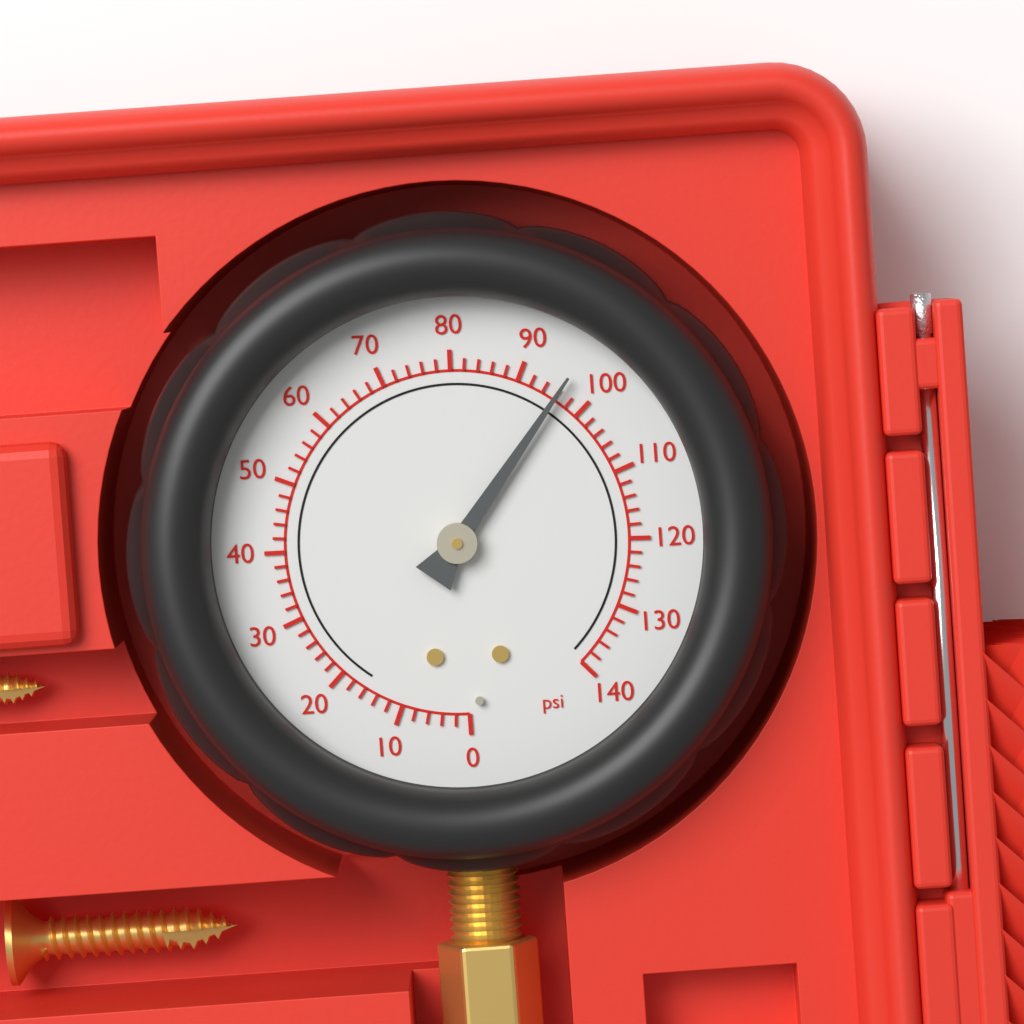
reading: 96 psi
